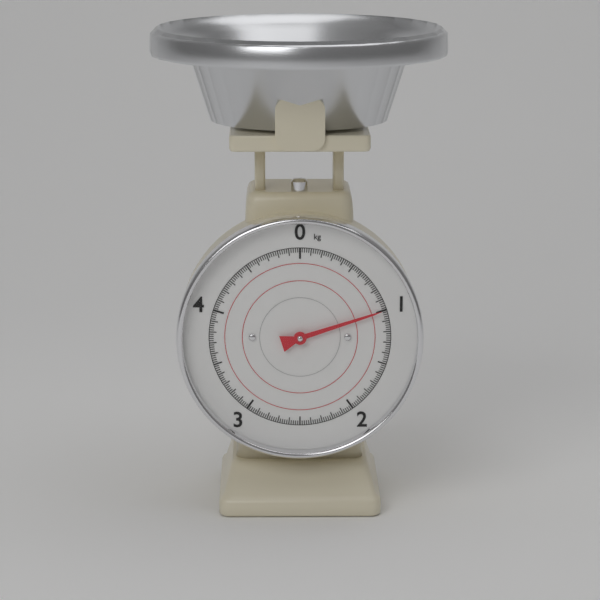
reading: 1.00 kg
